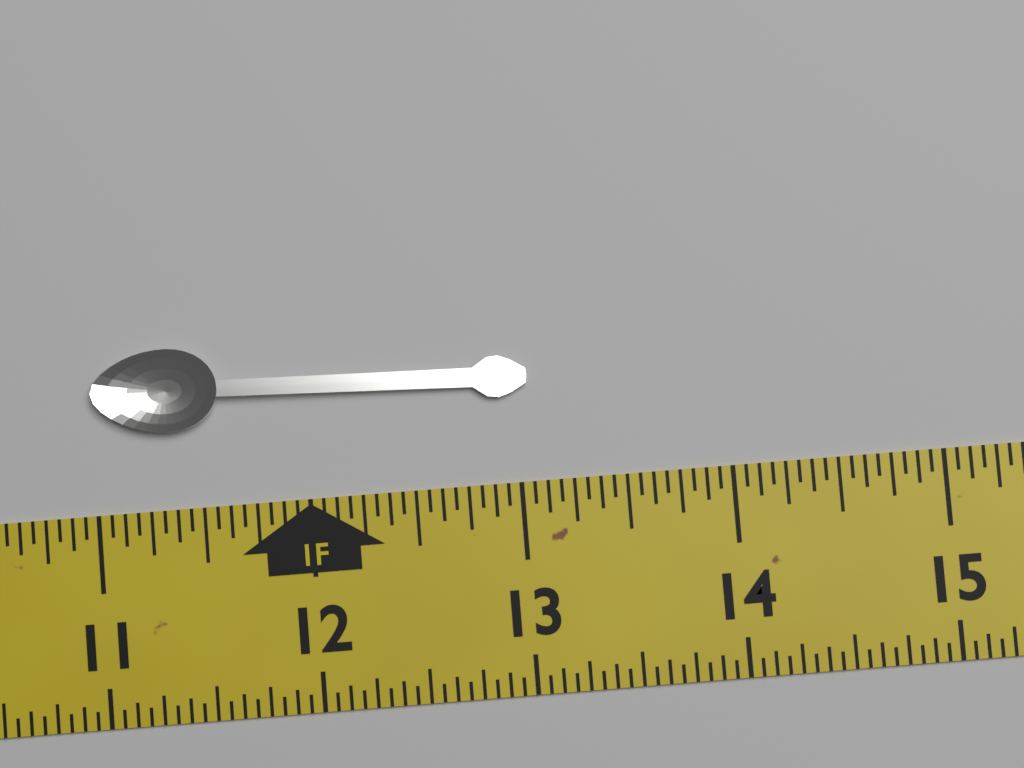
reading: 13.0625 in
